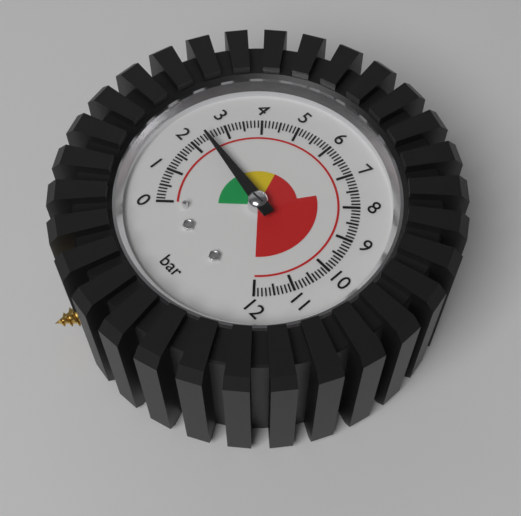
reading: 2.4 bar
